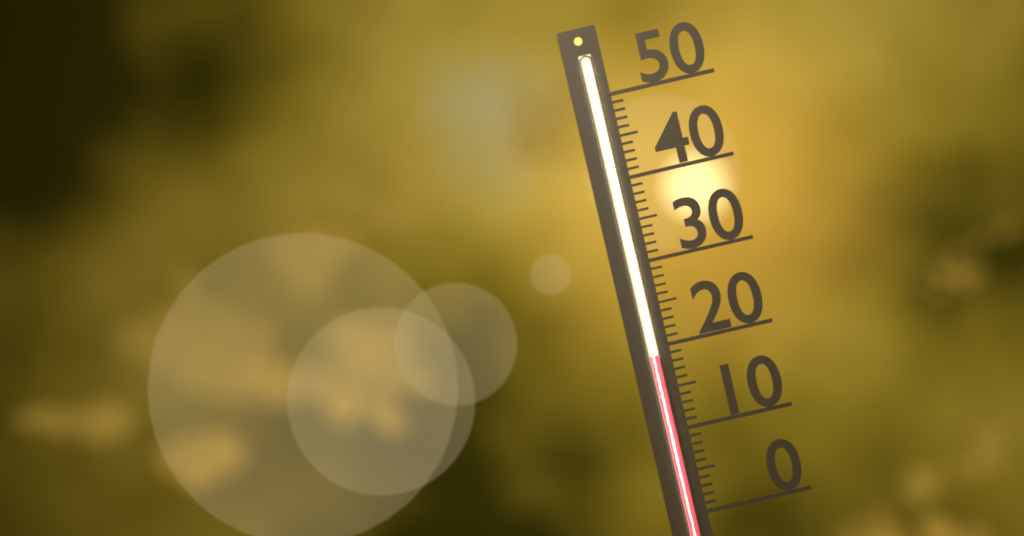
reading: 19 (no unit)
